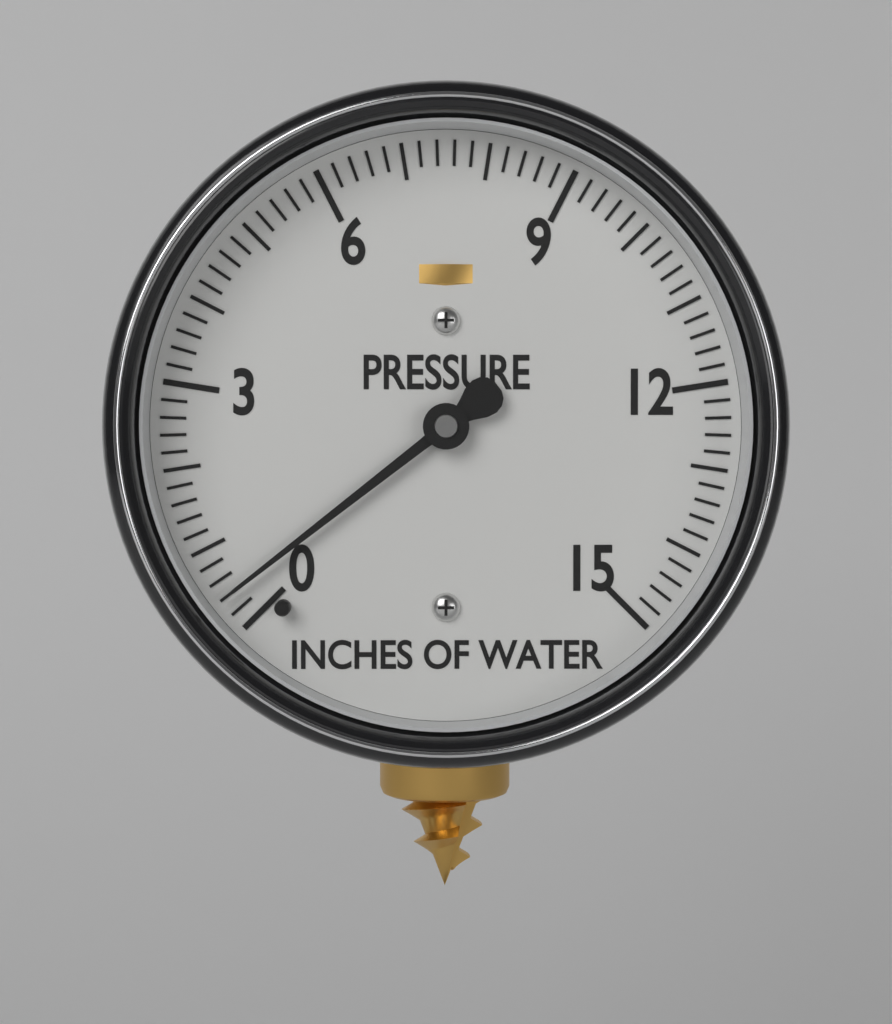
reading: 0.4 inches of water
